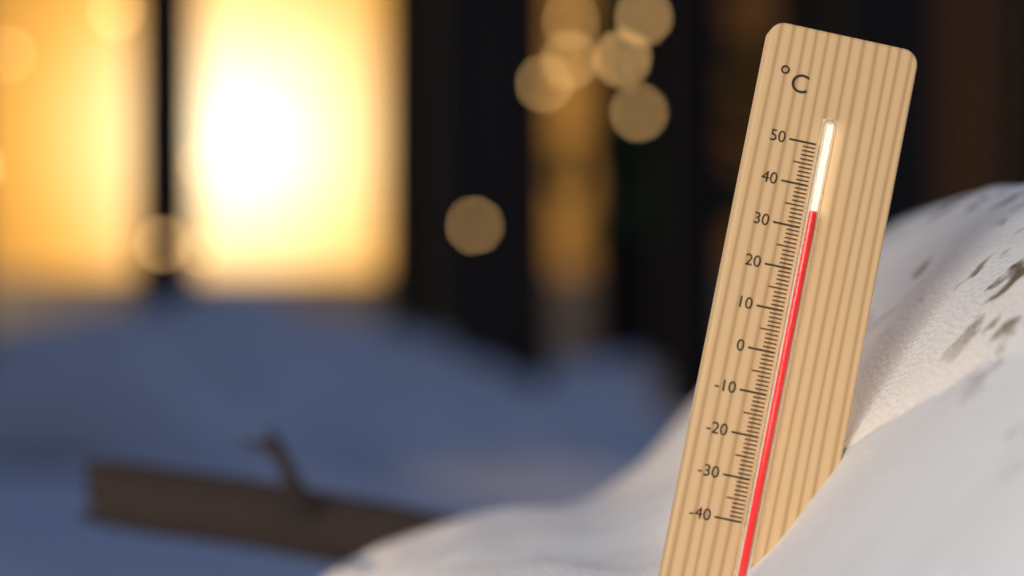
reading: 34 °C
